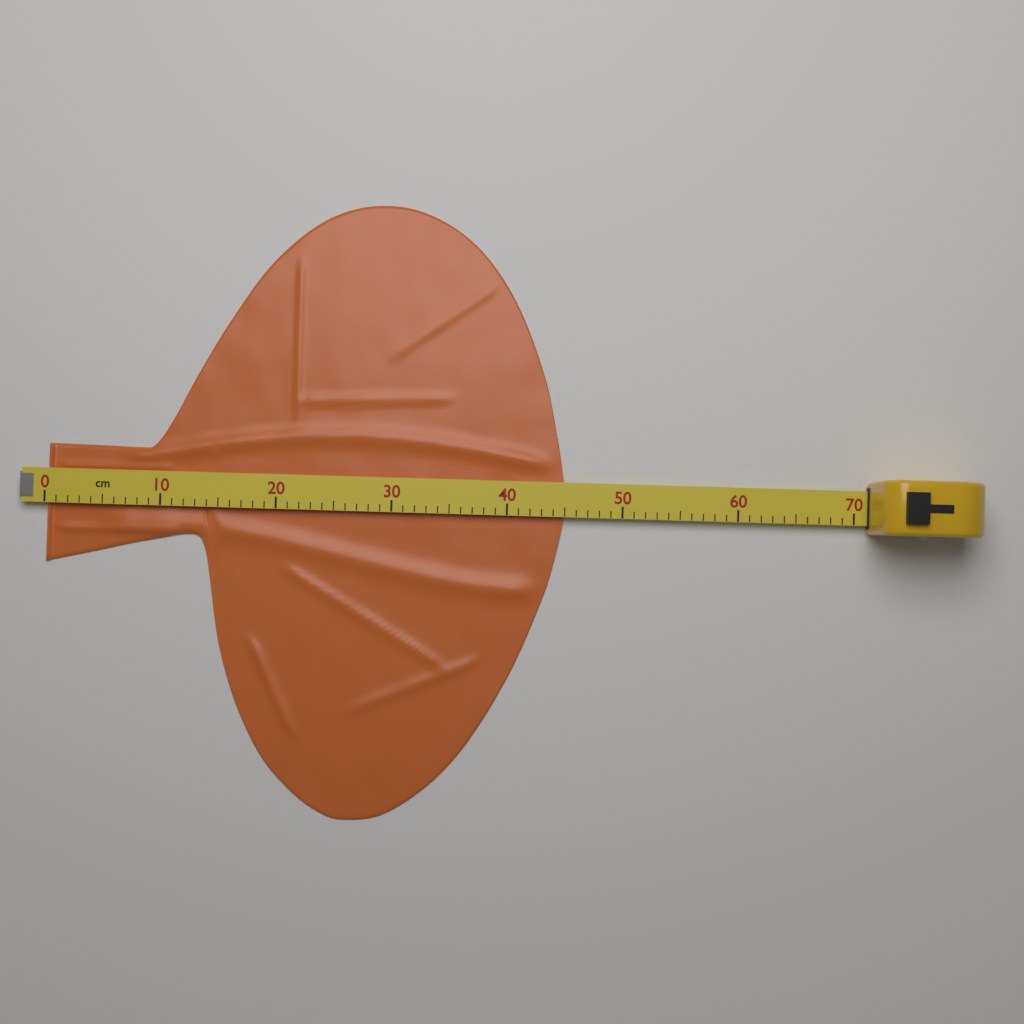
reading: 45 cm
